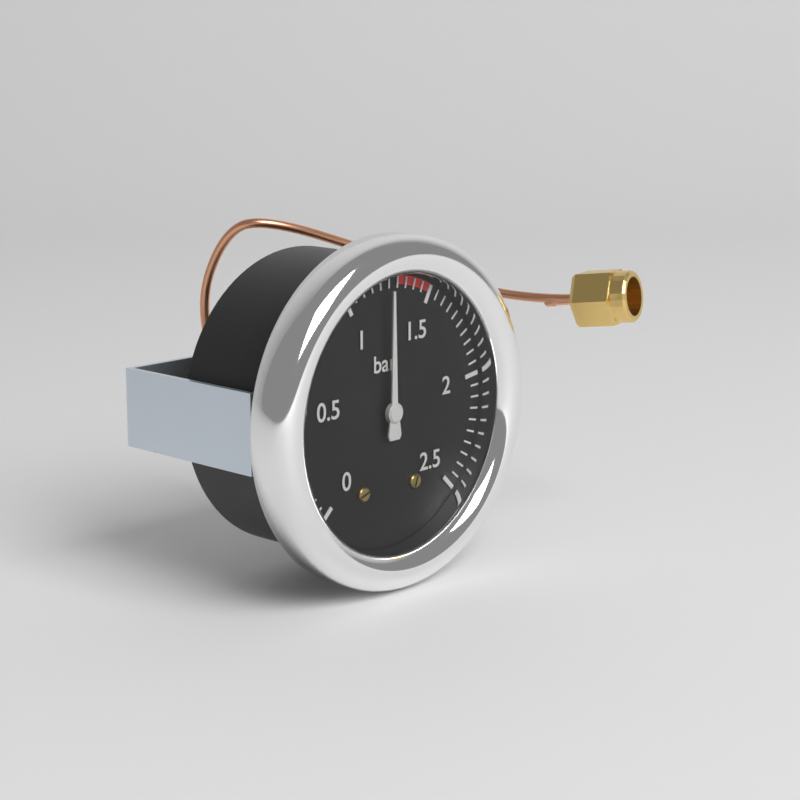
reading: 1.25 bar
